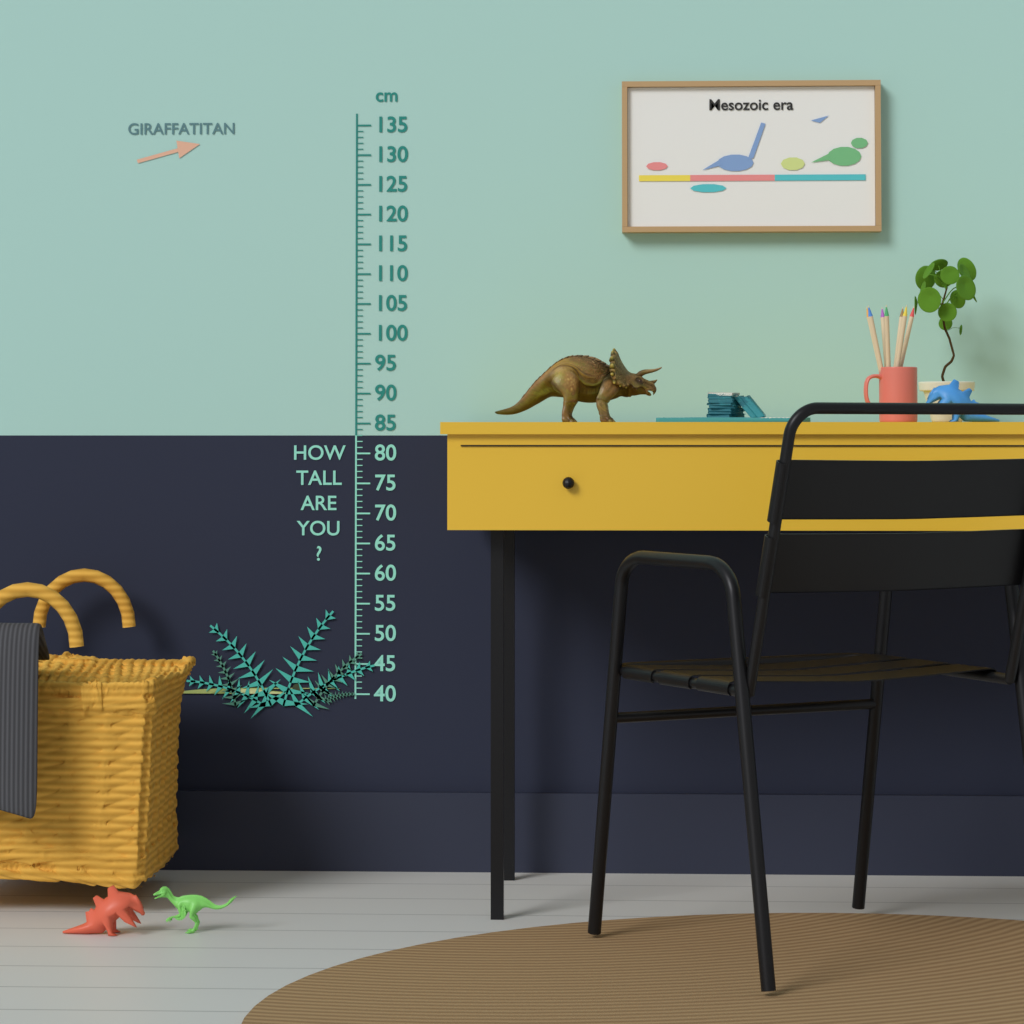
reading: 41 cm
